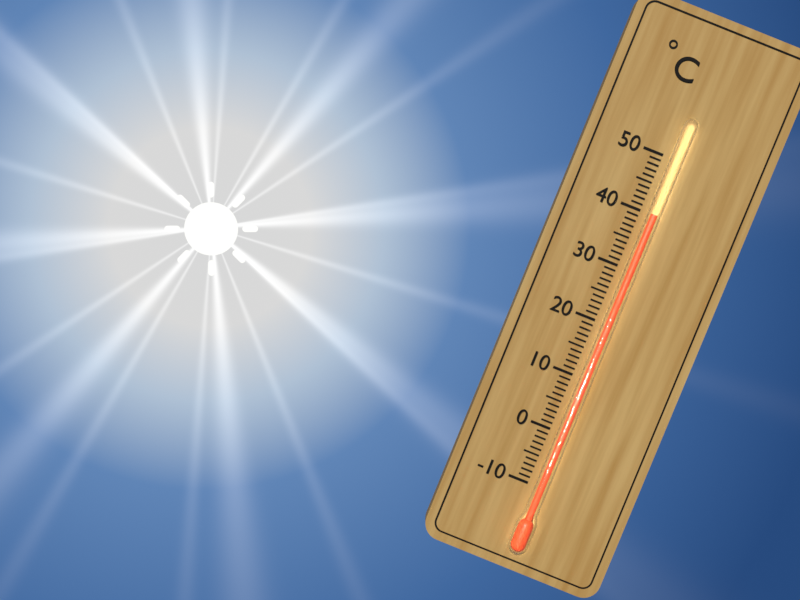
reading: 40 °C
